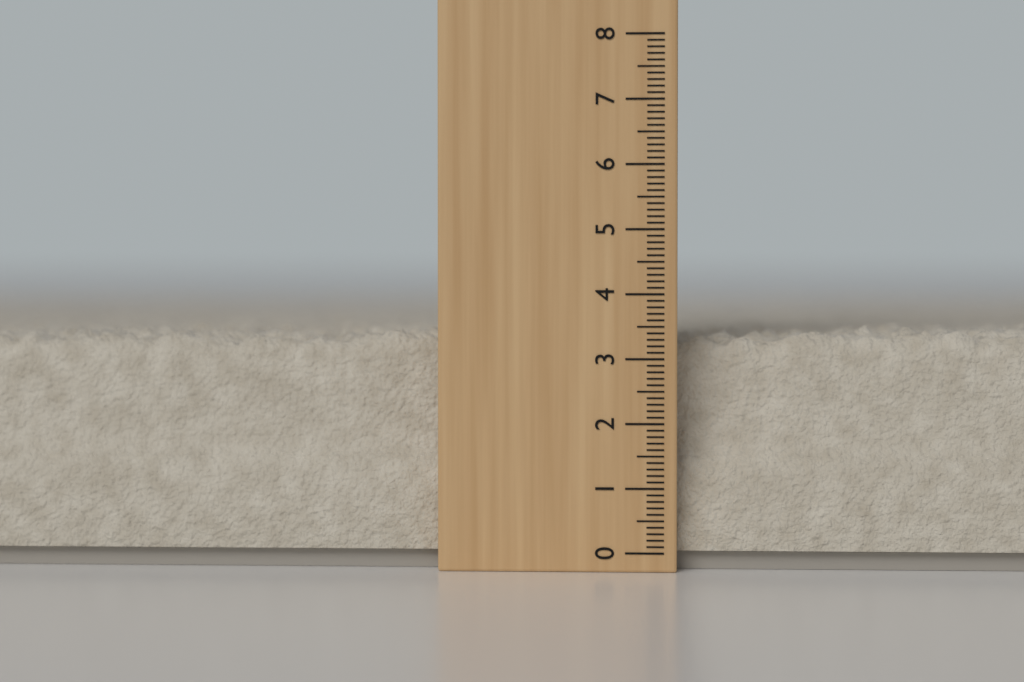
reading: 3.5 (no unit)
